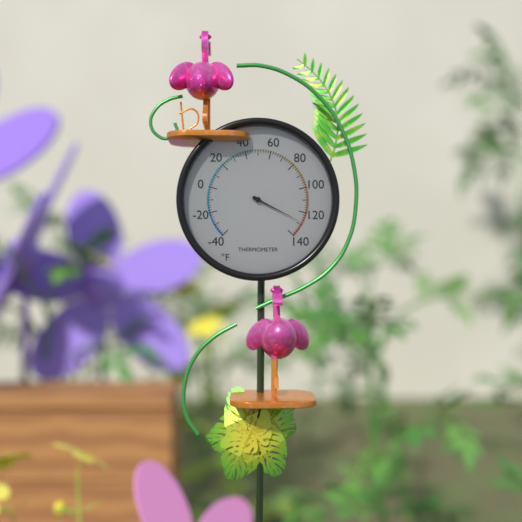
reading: 128 °F
